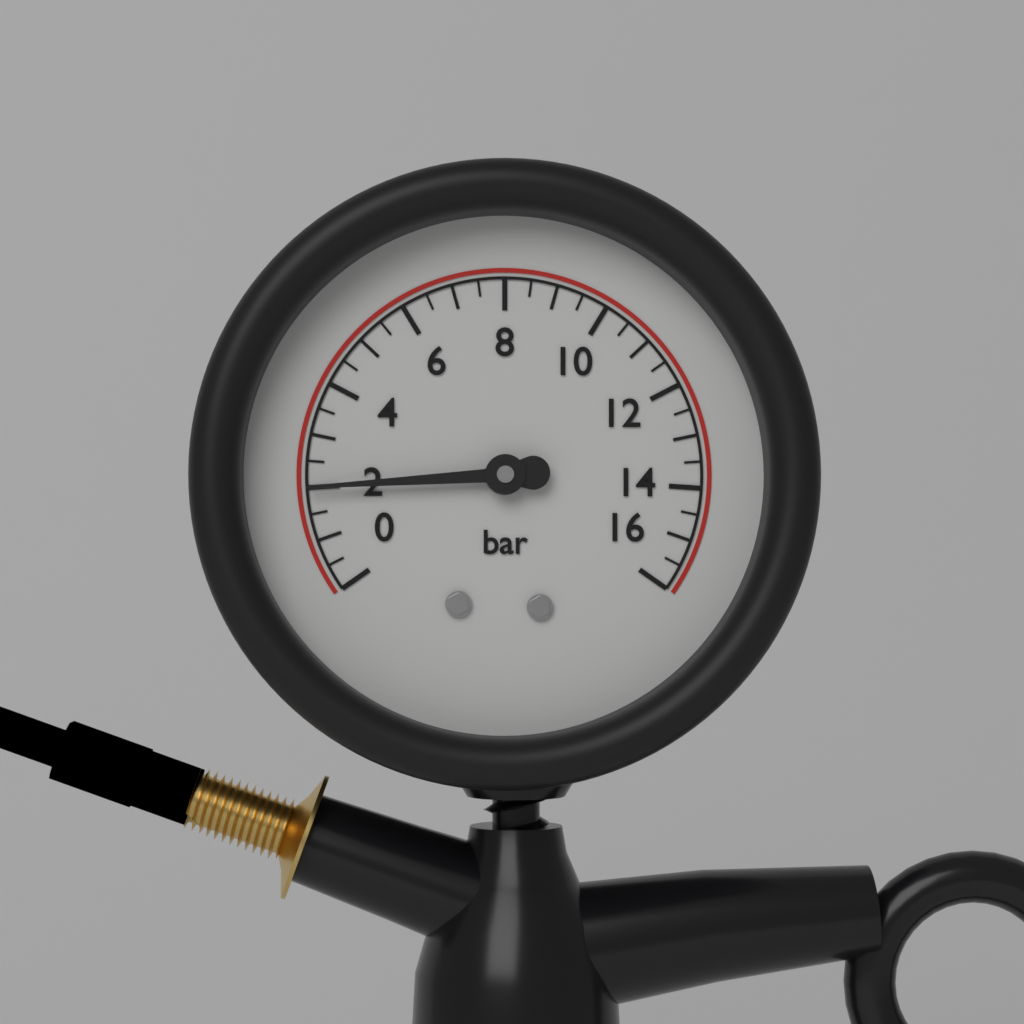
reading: 2.0 bar
